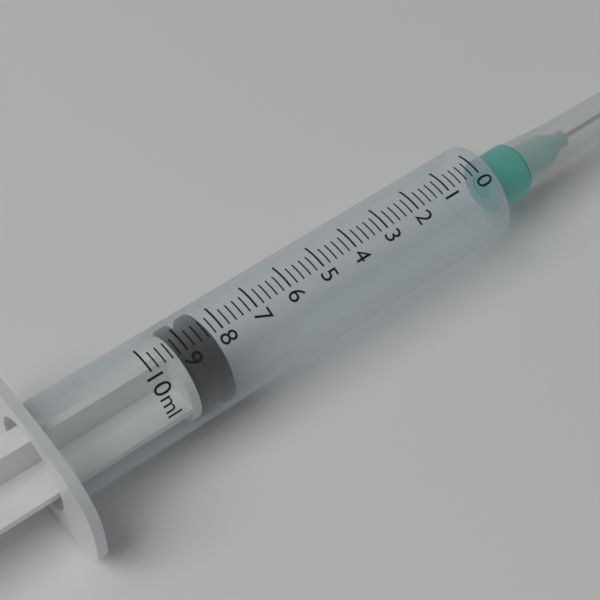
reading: 8.2 ml
